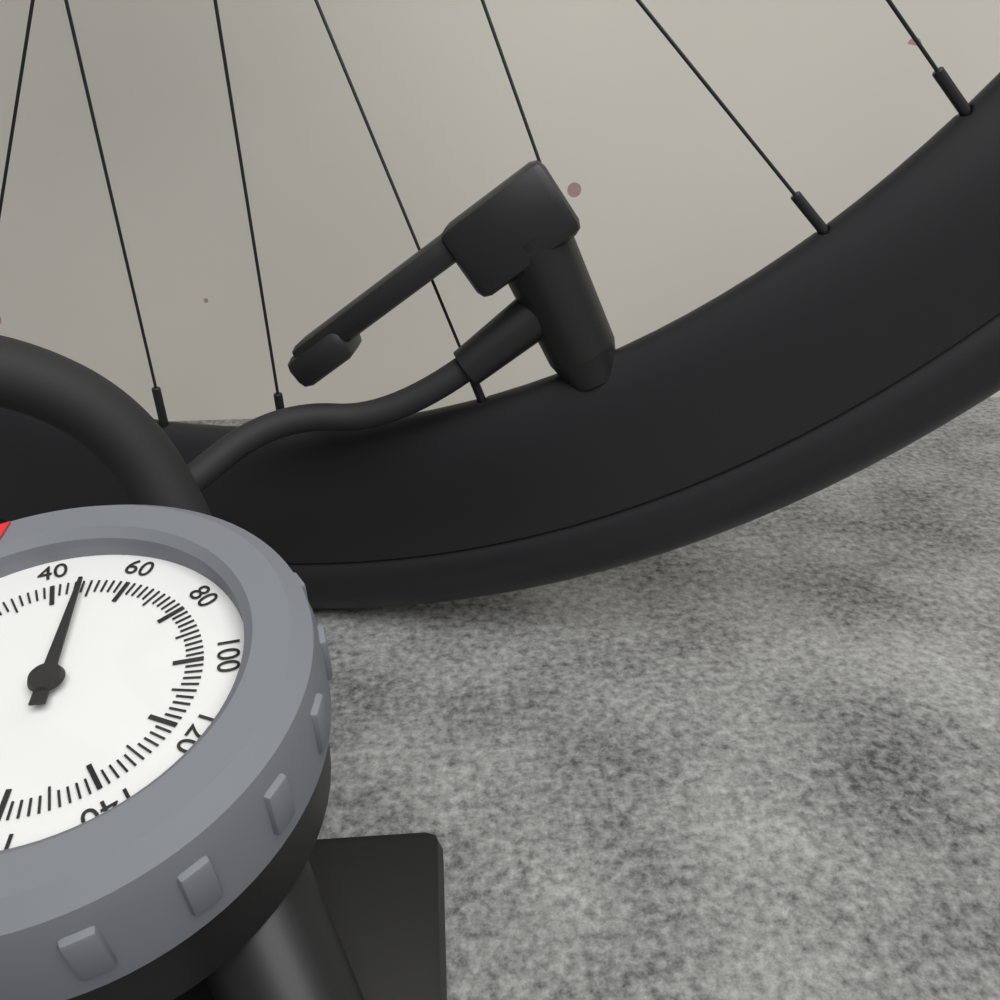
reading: 48 psi
